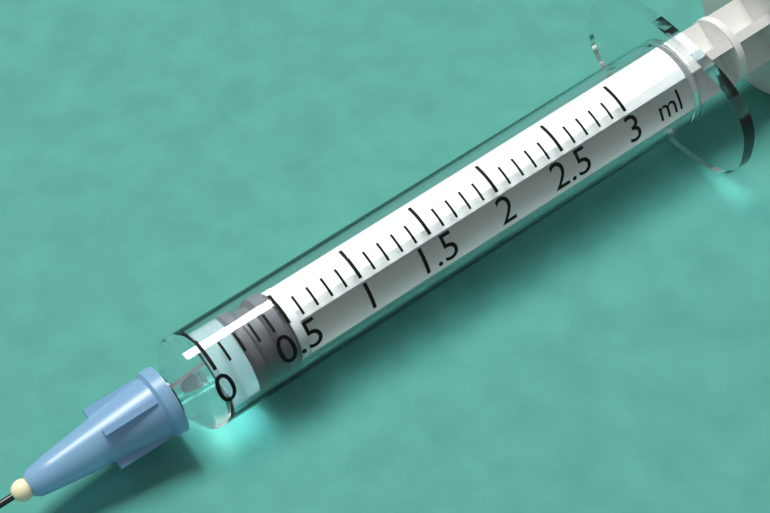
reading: 0.2 ml
